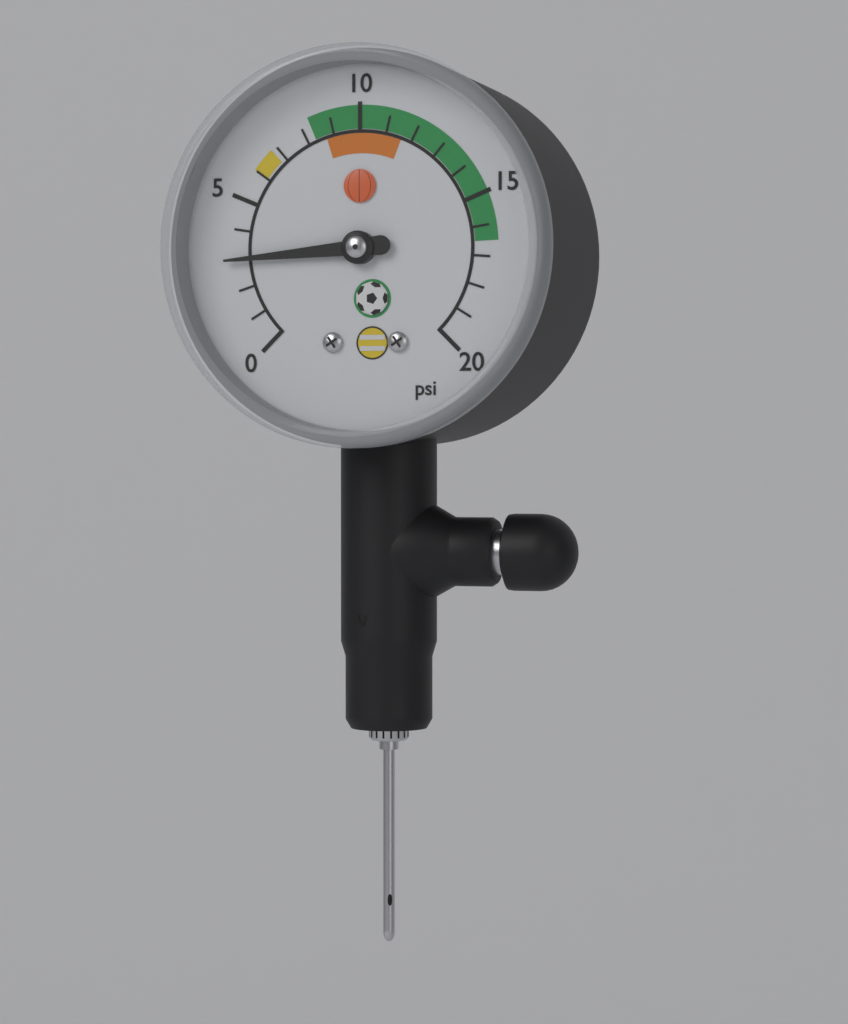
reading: 3 psi
